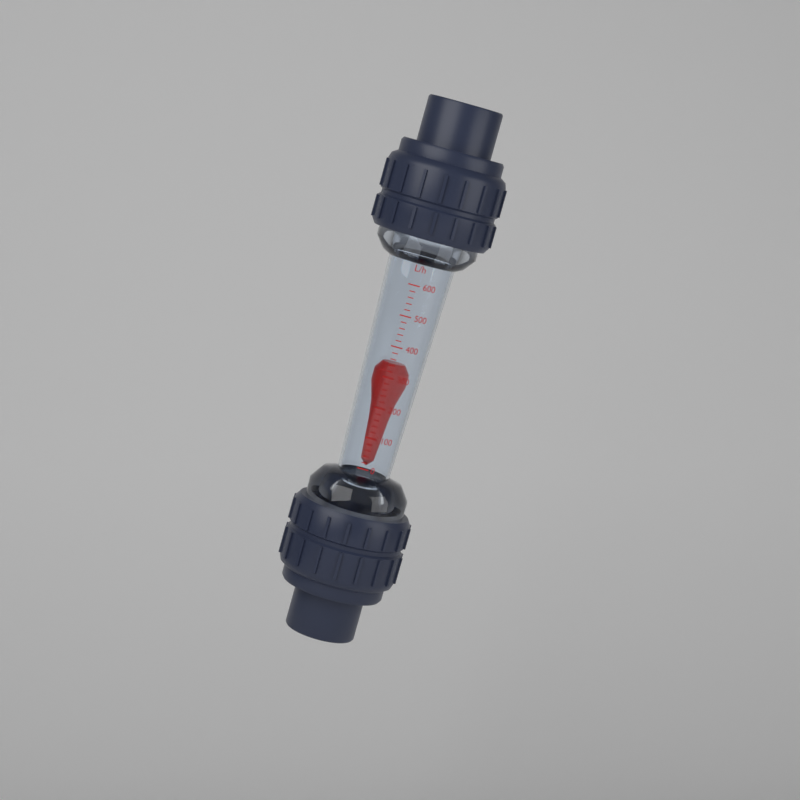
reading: 340 L/h
